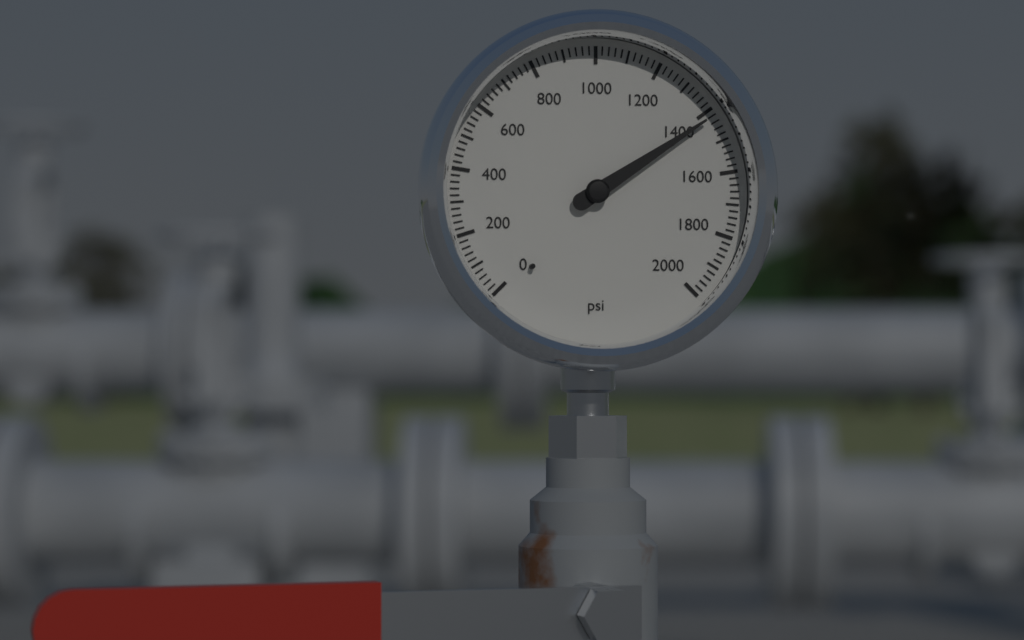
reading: 1420 psi
